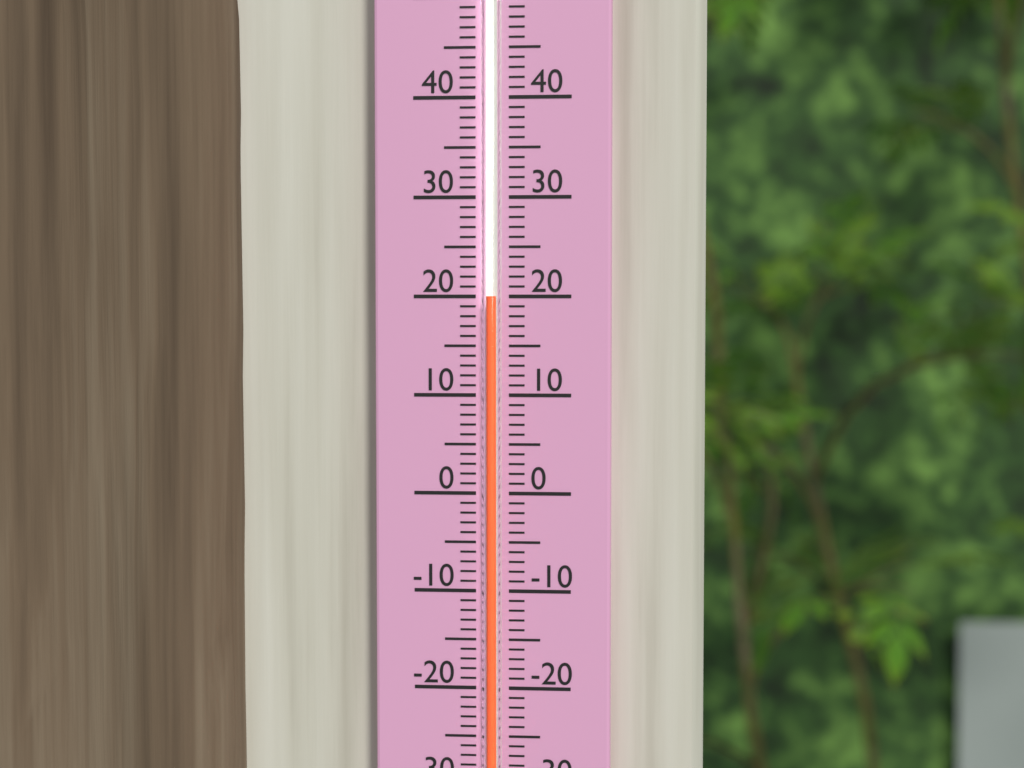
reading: 20 (no unit)
